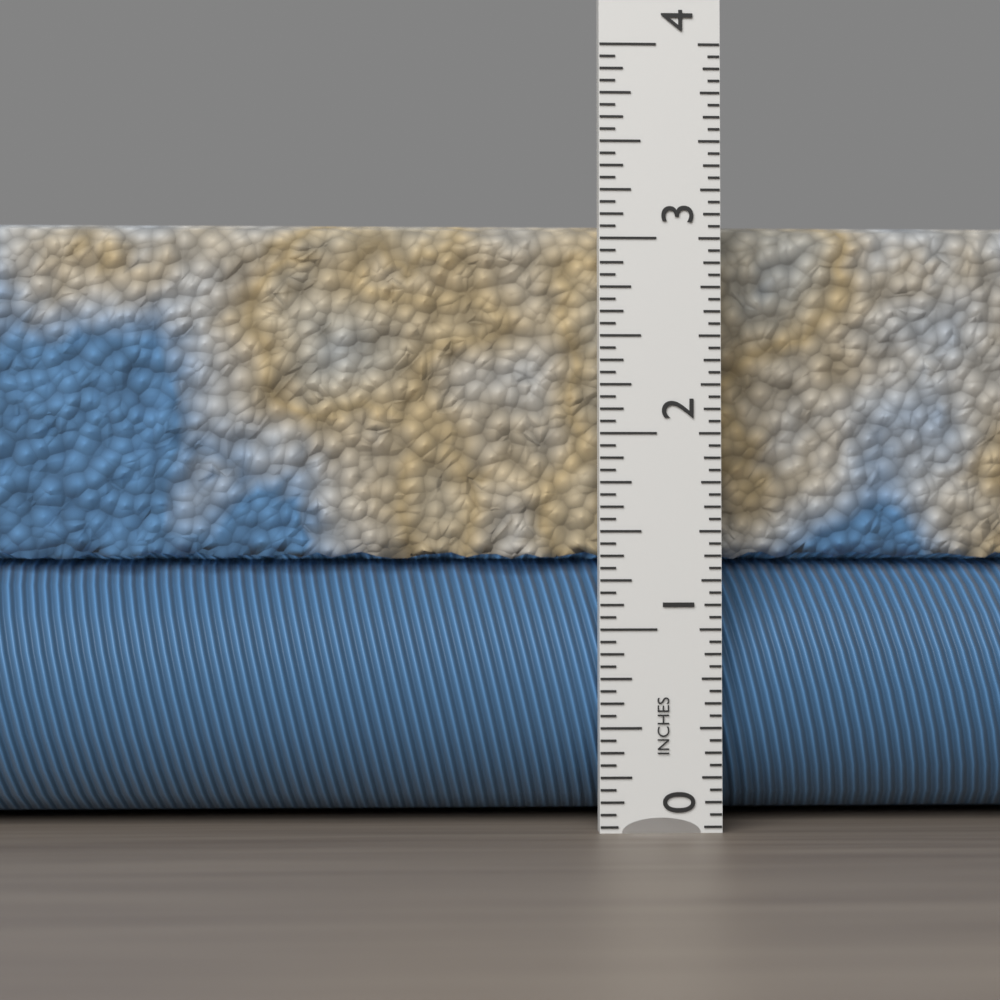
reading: 3.1250 in
